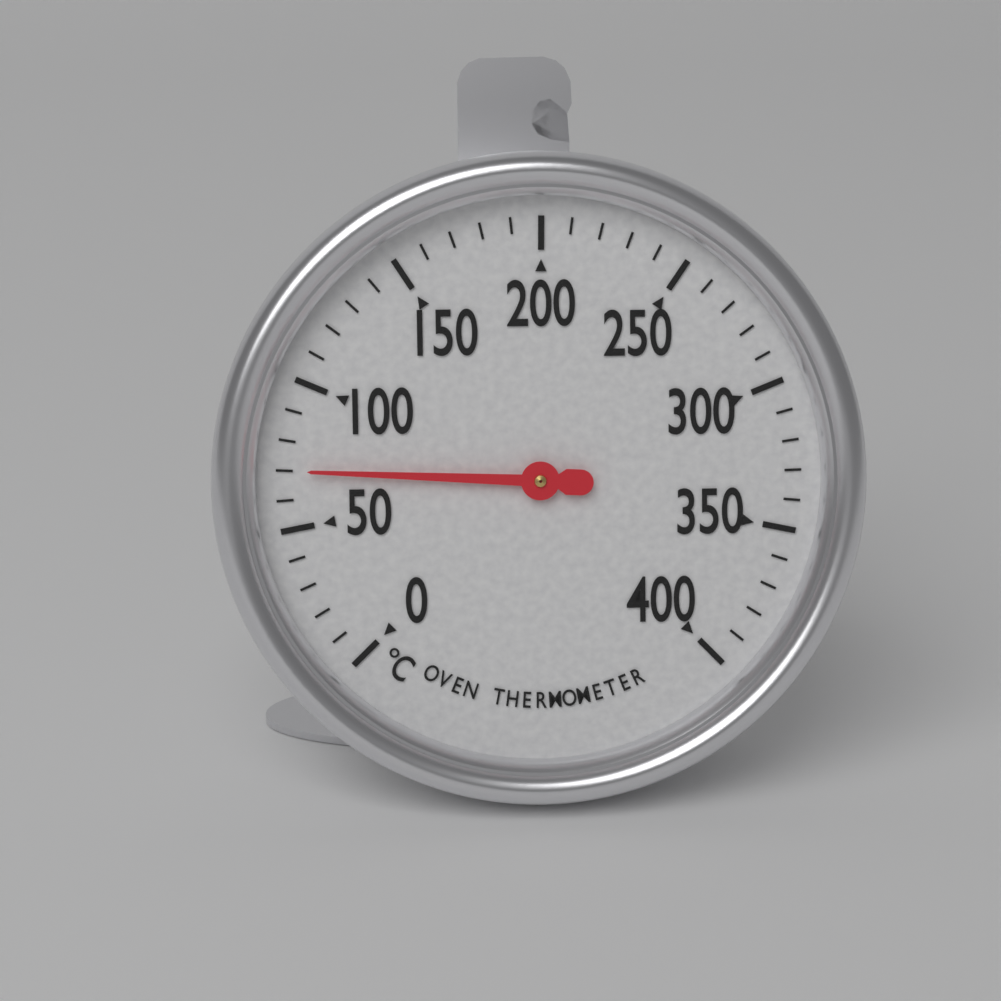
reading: 70 °C
